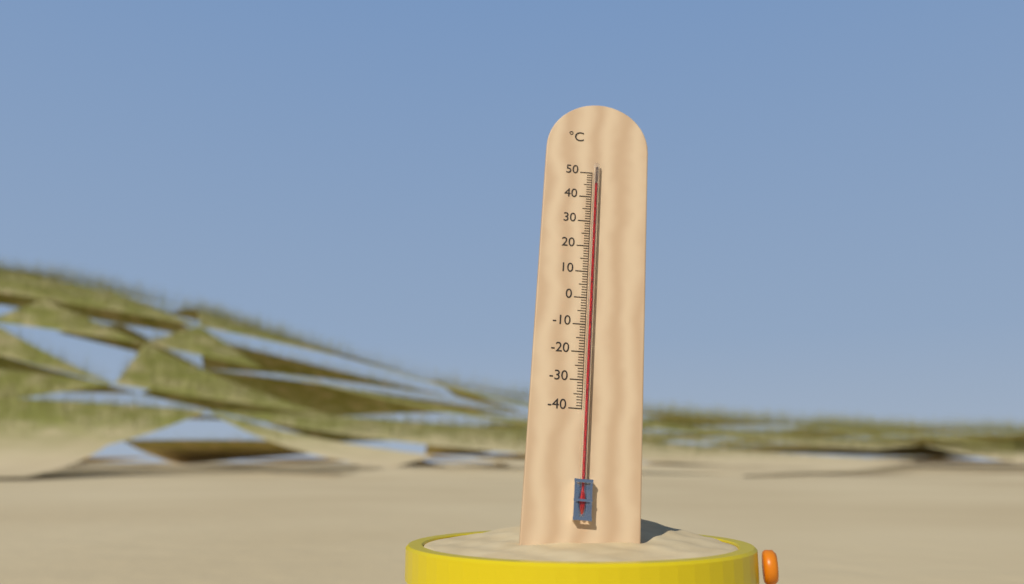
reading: 45 °C
